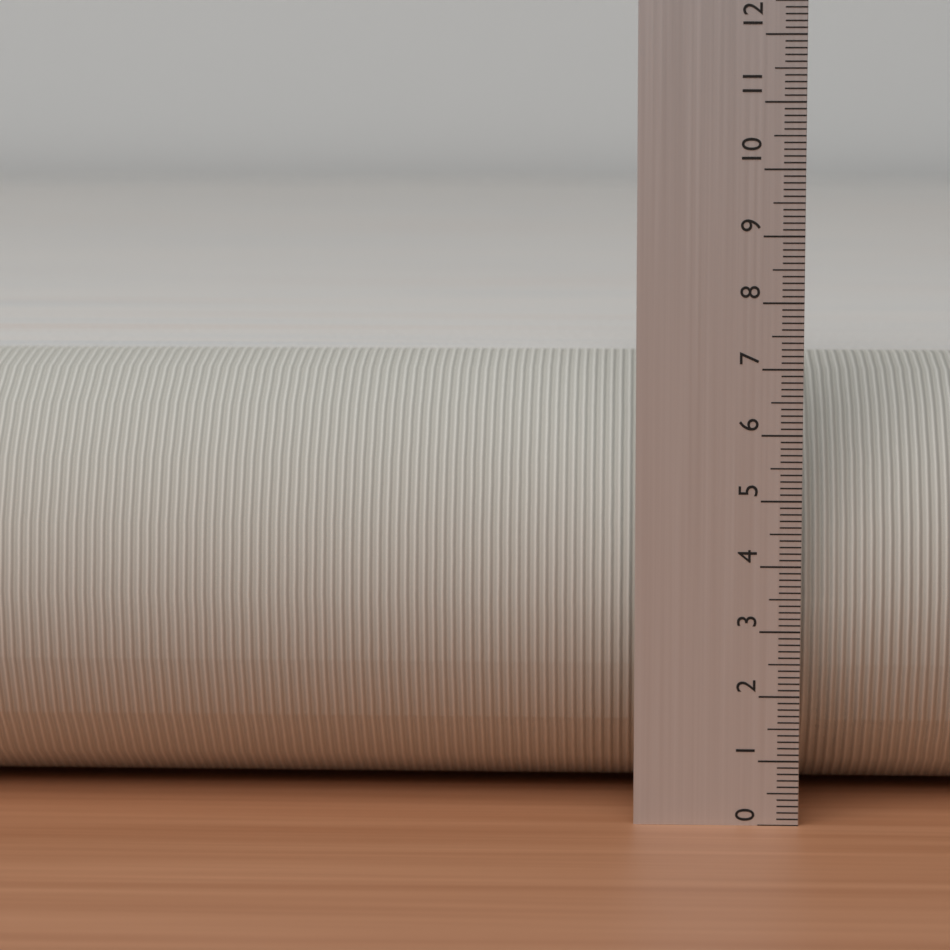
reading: 6.9 (no unit)
